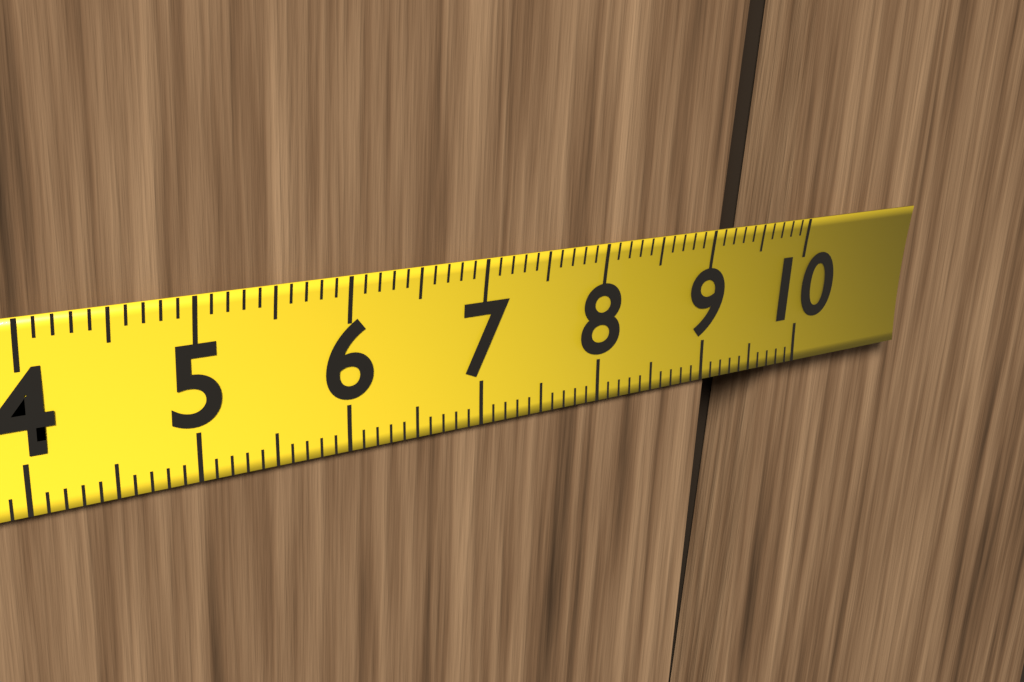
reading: 9.1 cm
